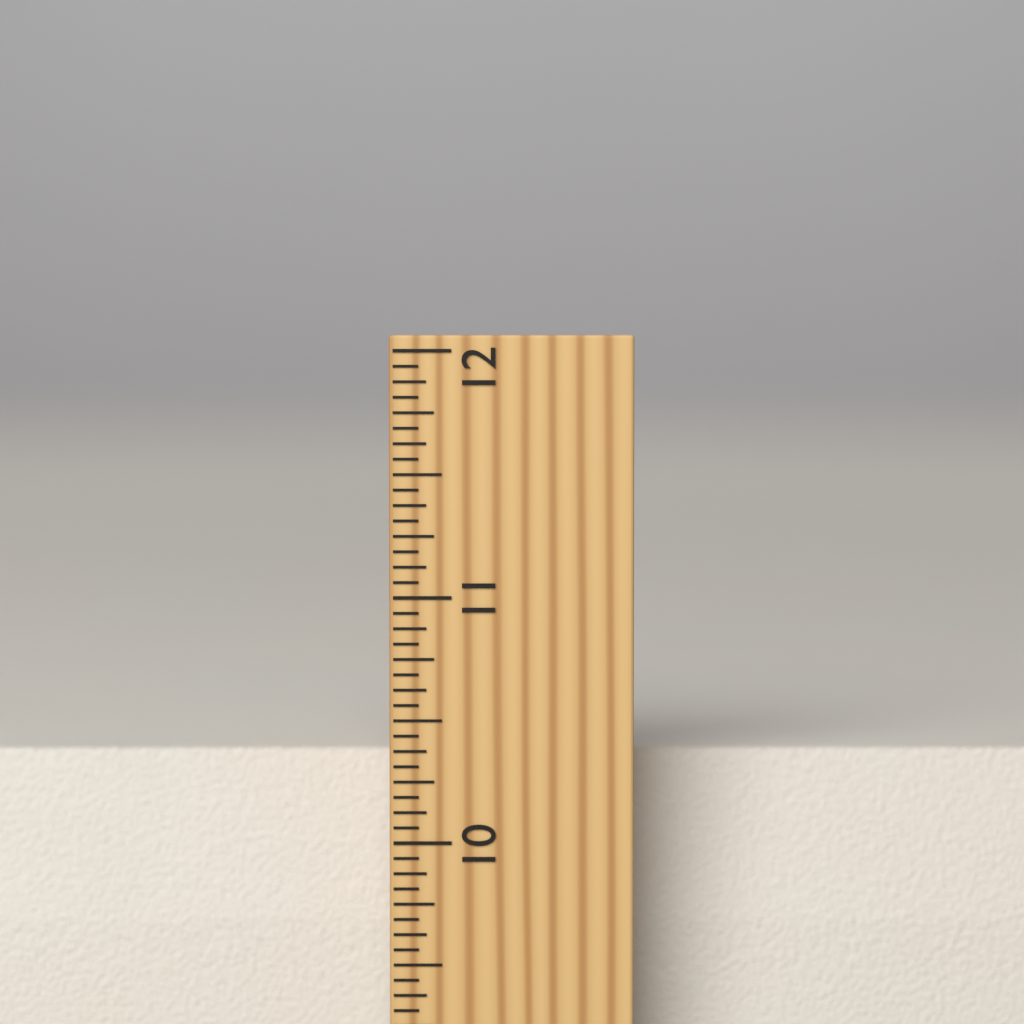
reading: 10.3125 inch
